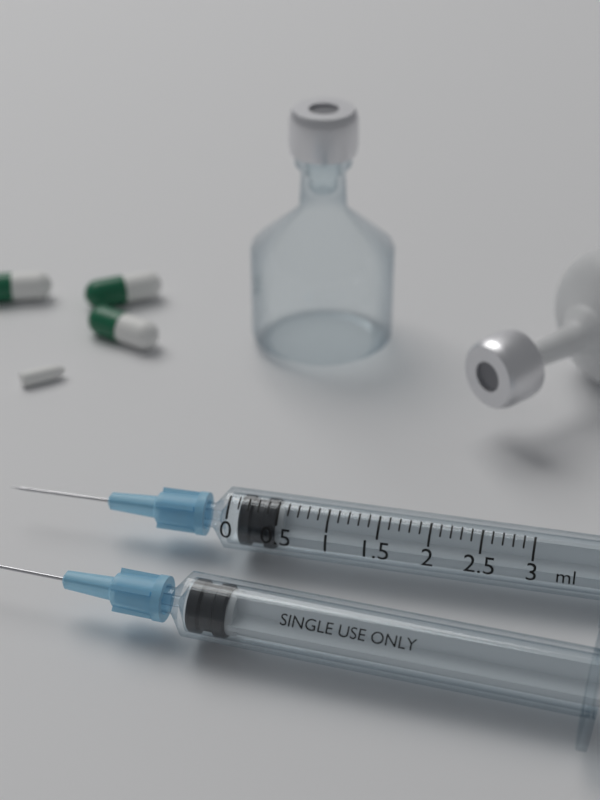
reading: 0.1 ml
